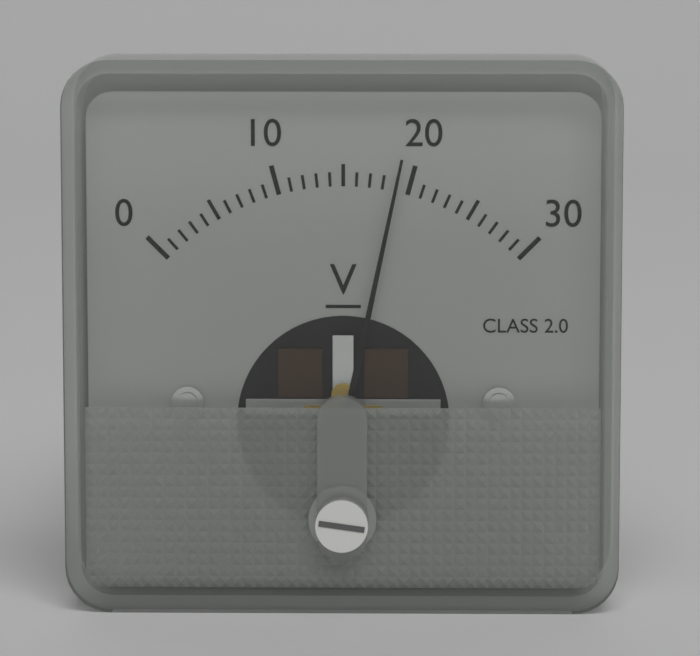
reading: 19 V
